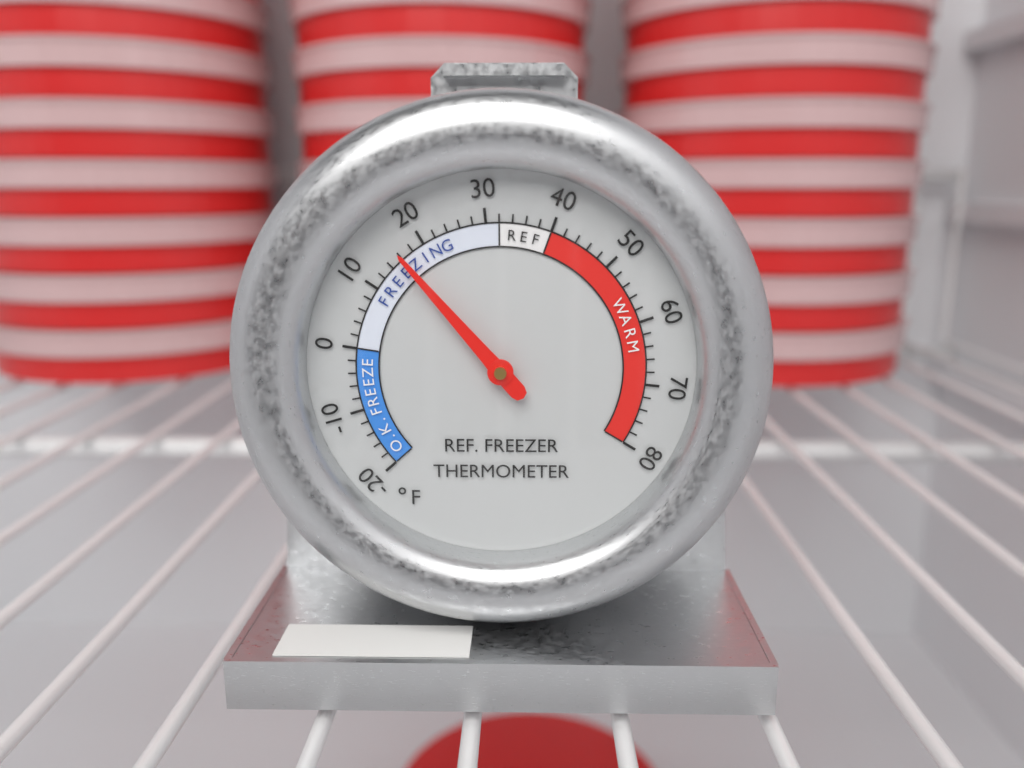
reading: 16 °F
